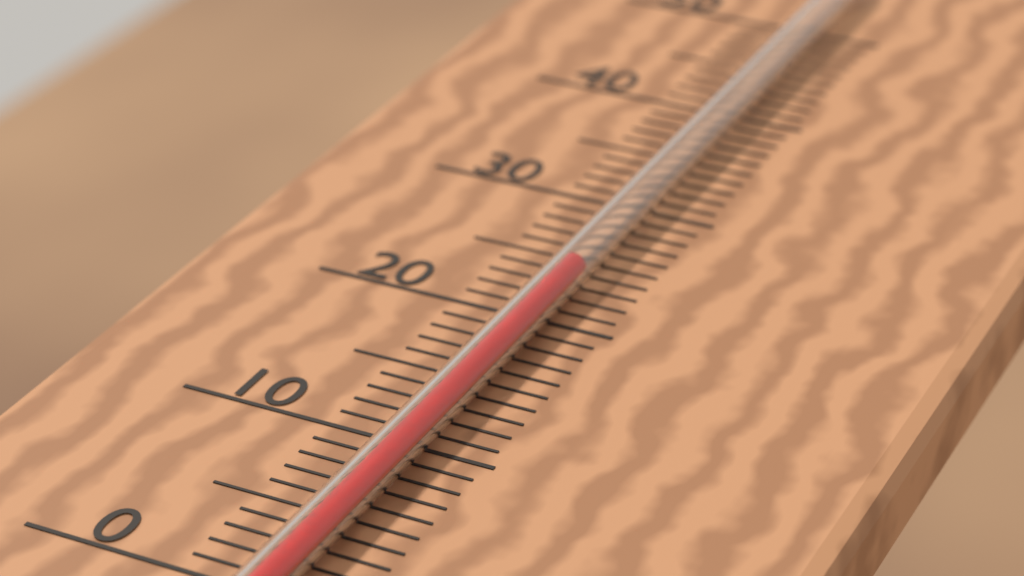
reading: 23 °C
